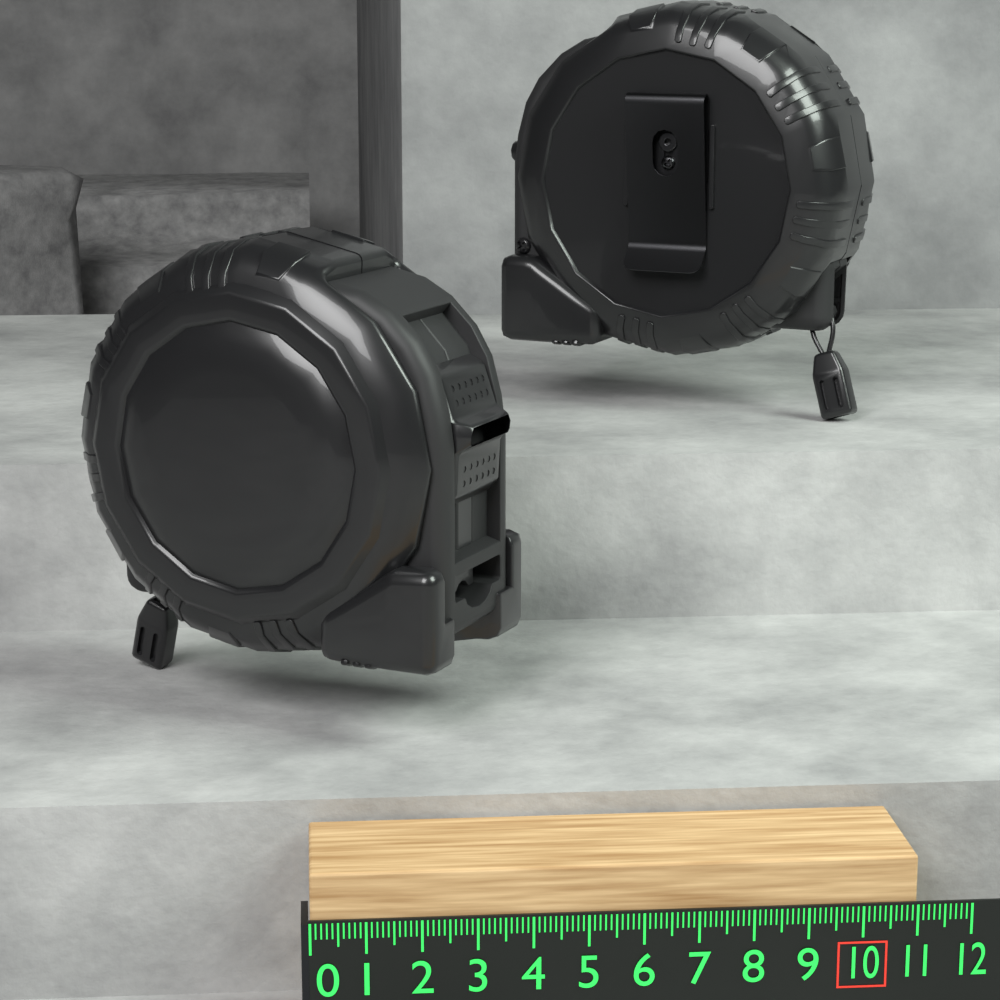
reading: 11.0 (no unit)
